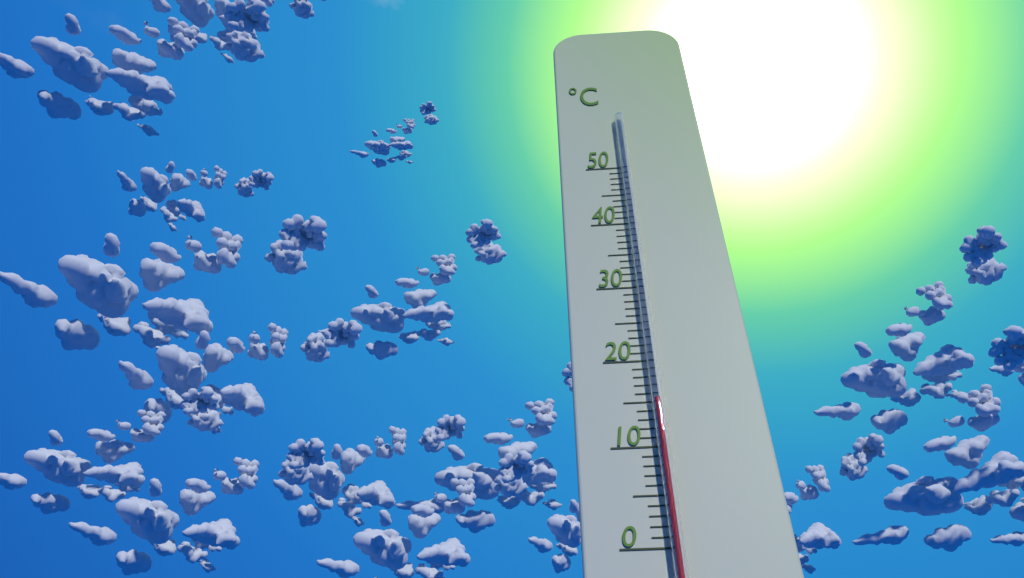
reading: 15 °C
